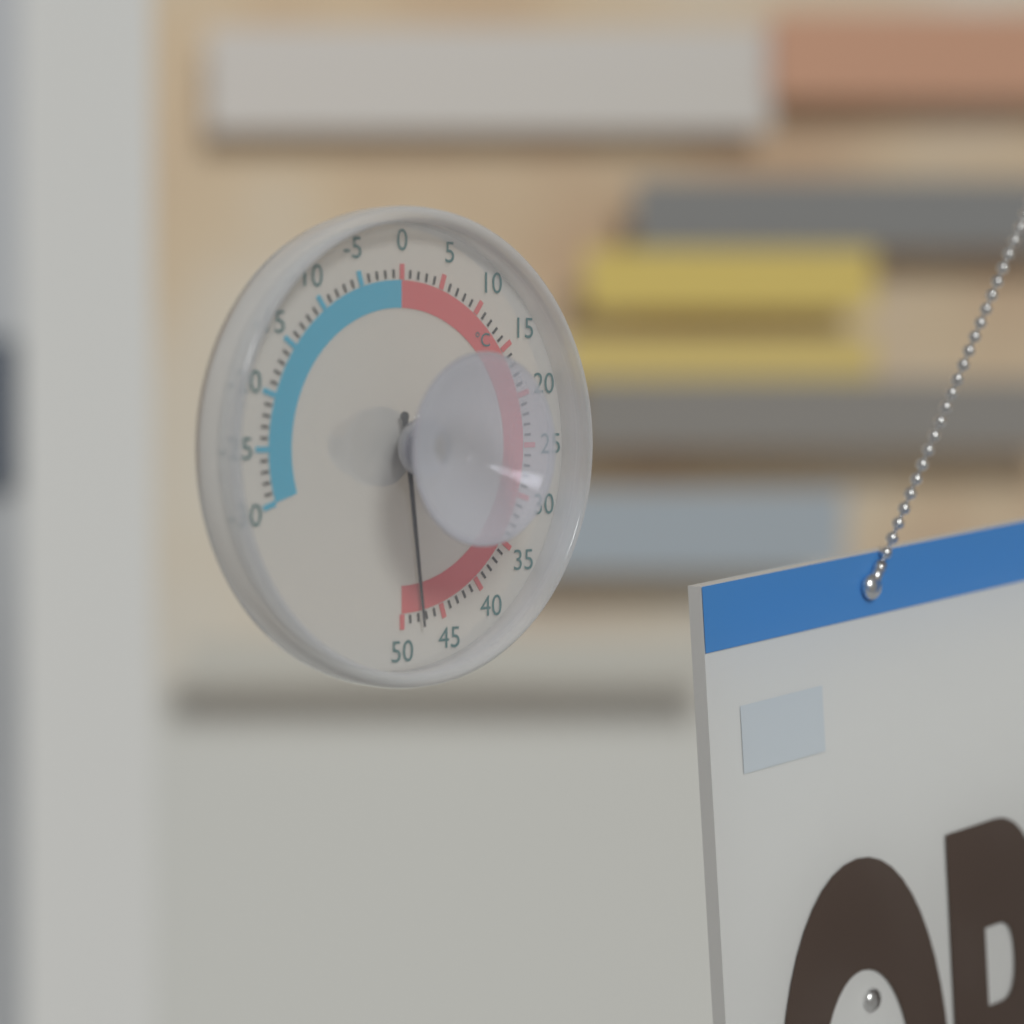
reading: 48 °C
